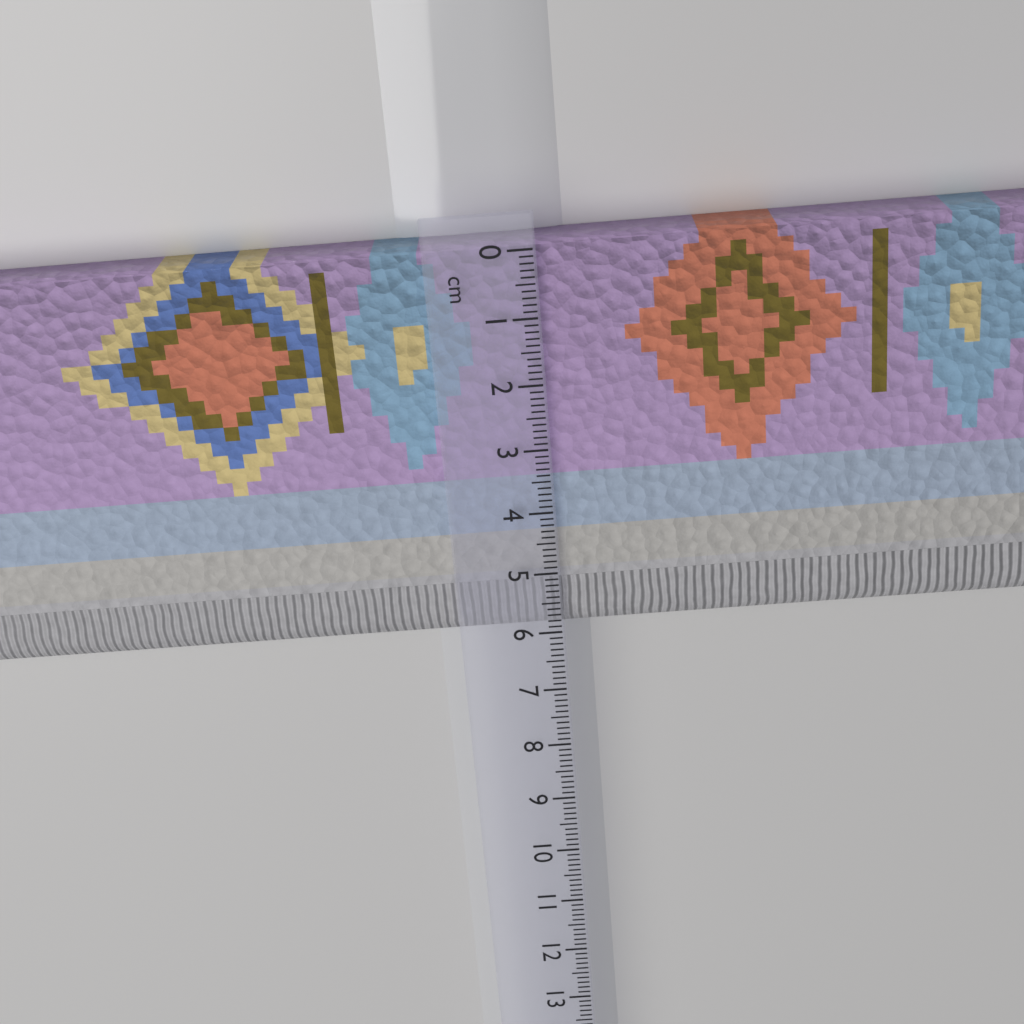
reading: 6.1 cm
